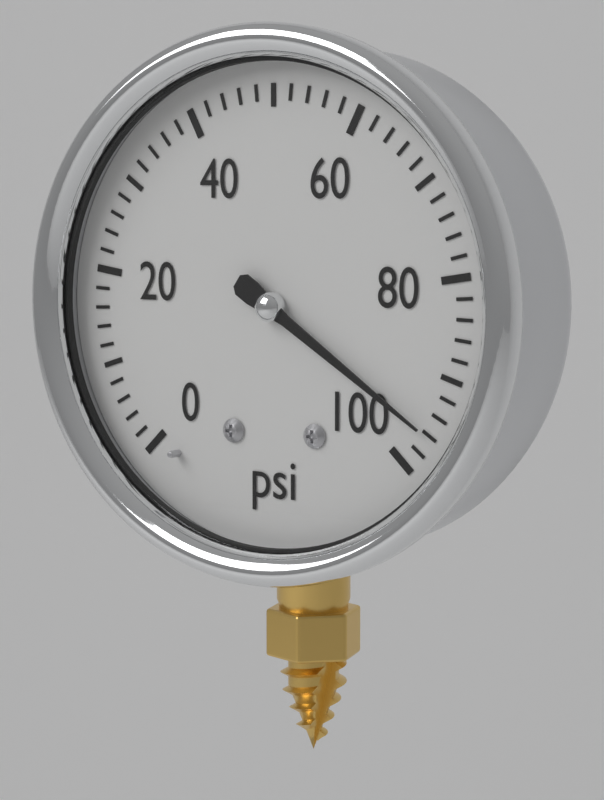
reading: 96 psi
